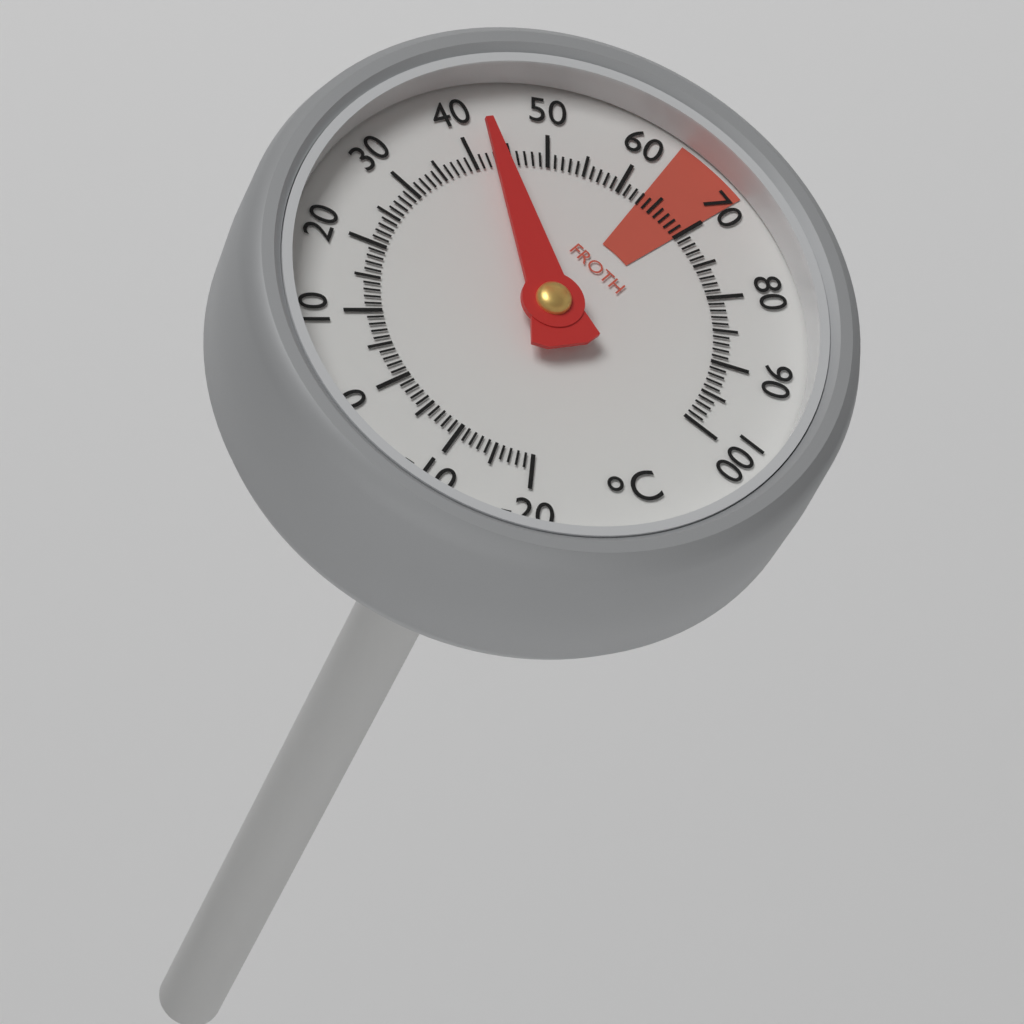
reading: 43 °C
